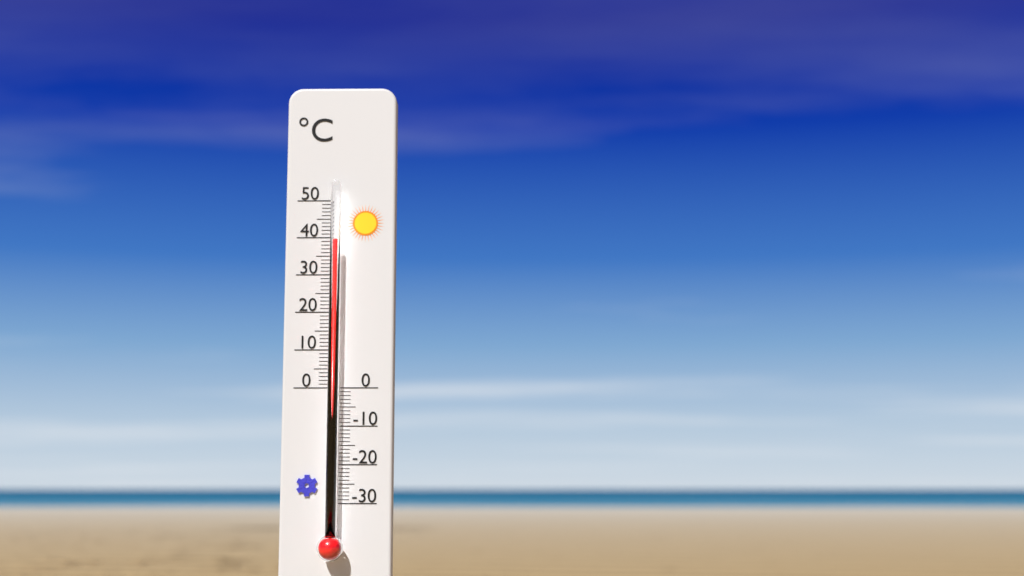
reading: 39 °C
